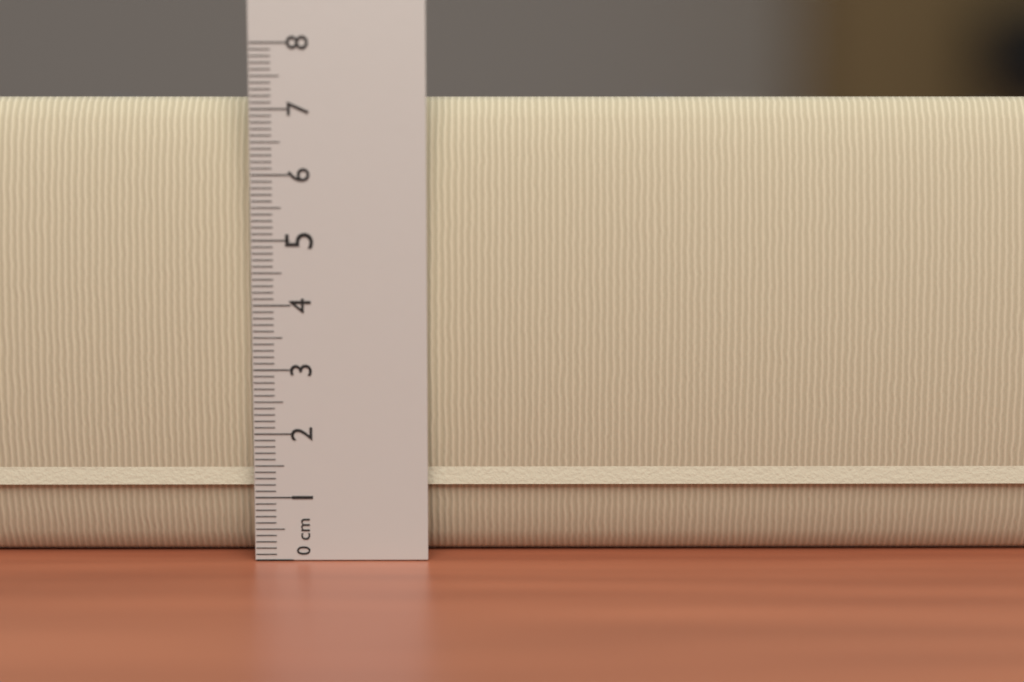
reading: 7.2 cm
